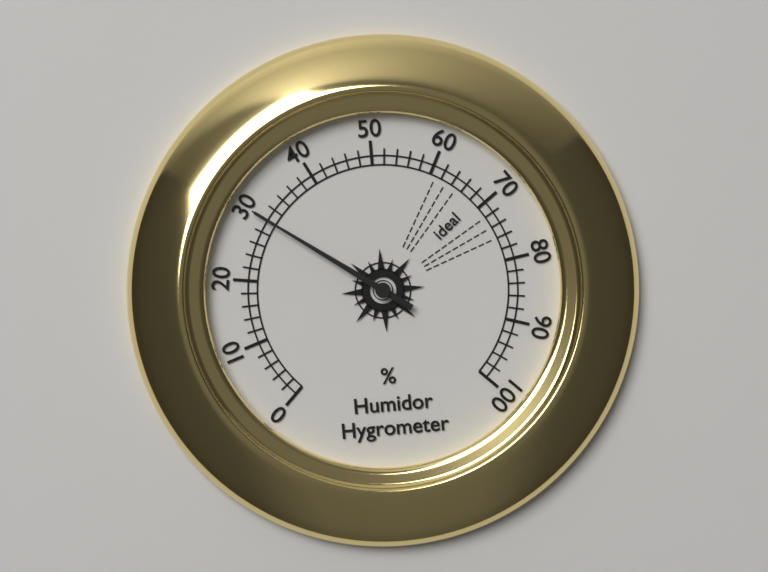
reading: 30 %
